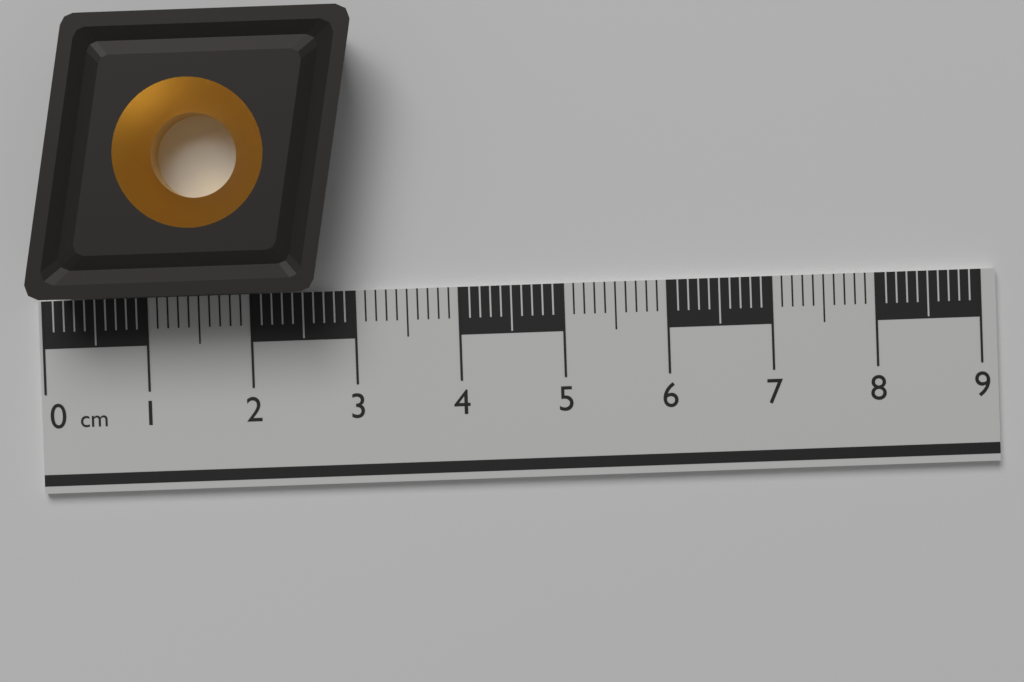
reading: 3.1 cm
